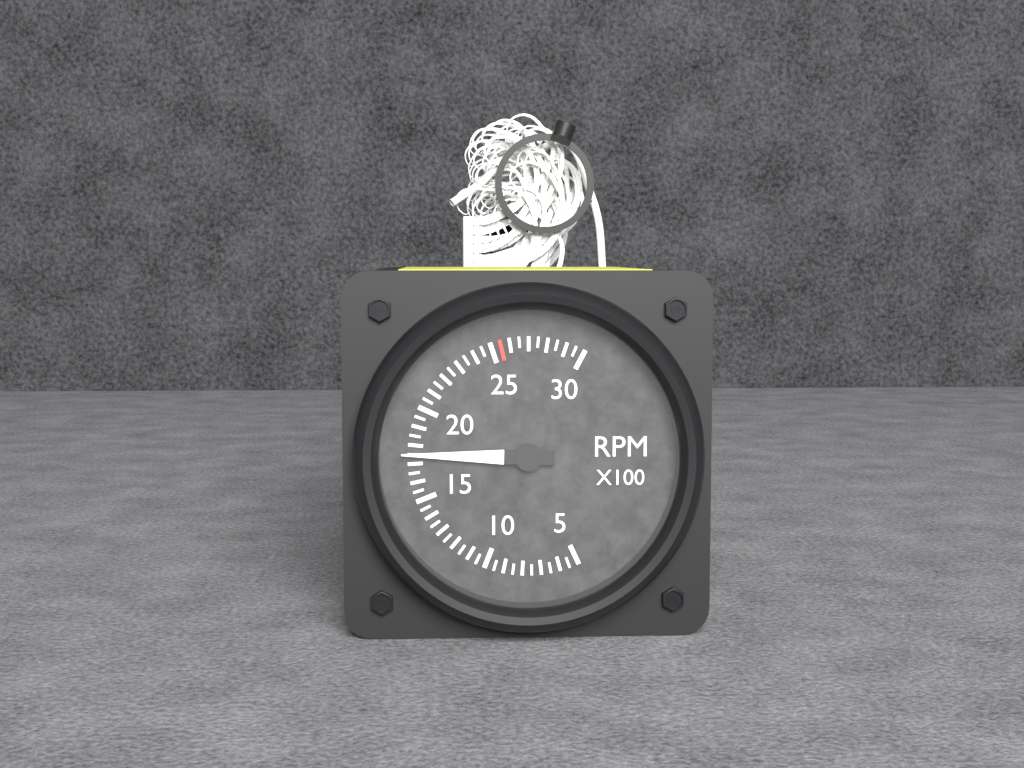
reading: 1750 RPM
